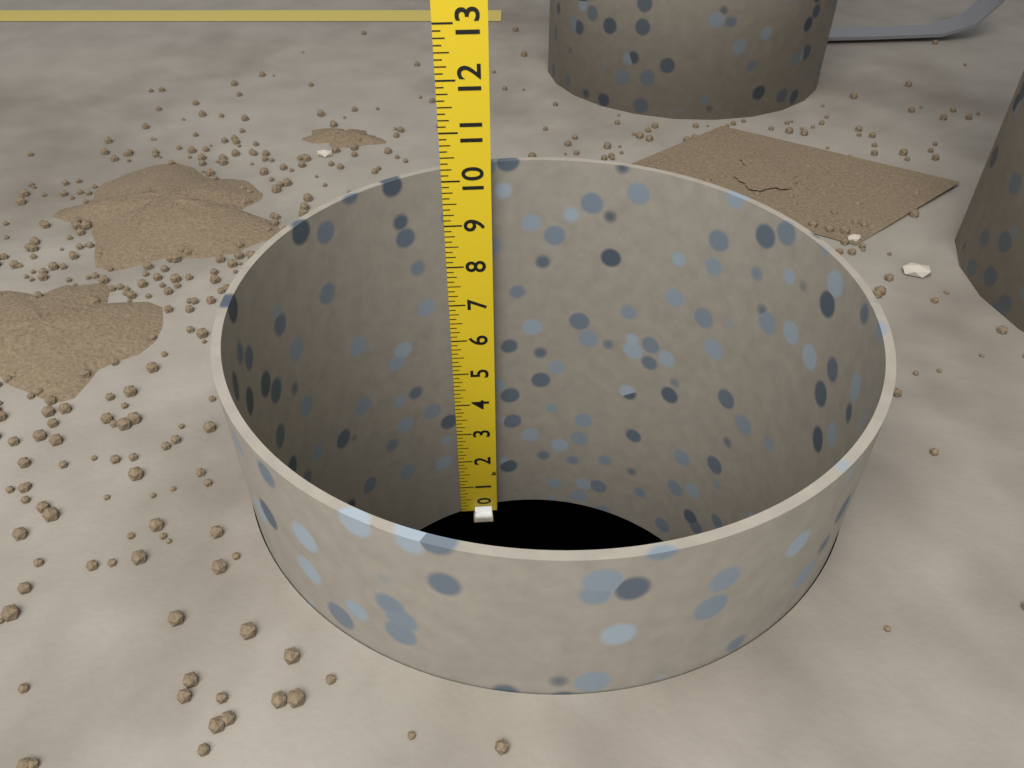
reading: 10.250 in
